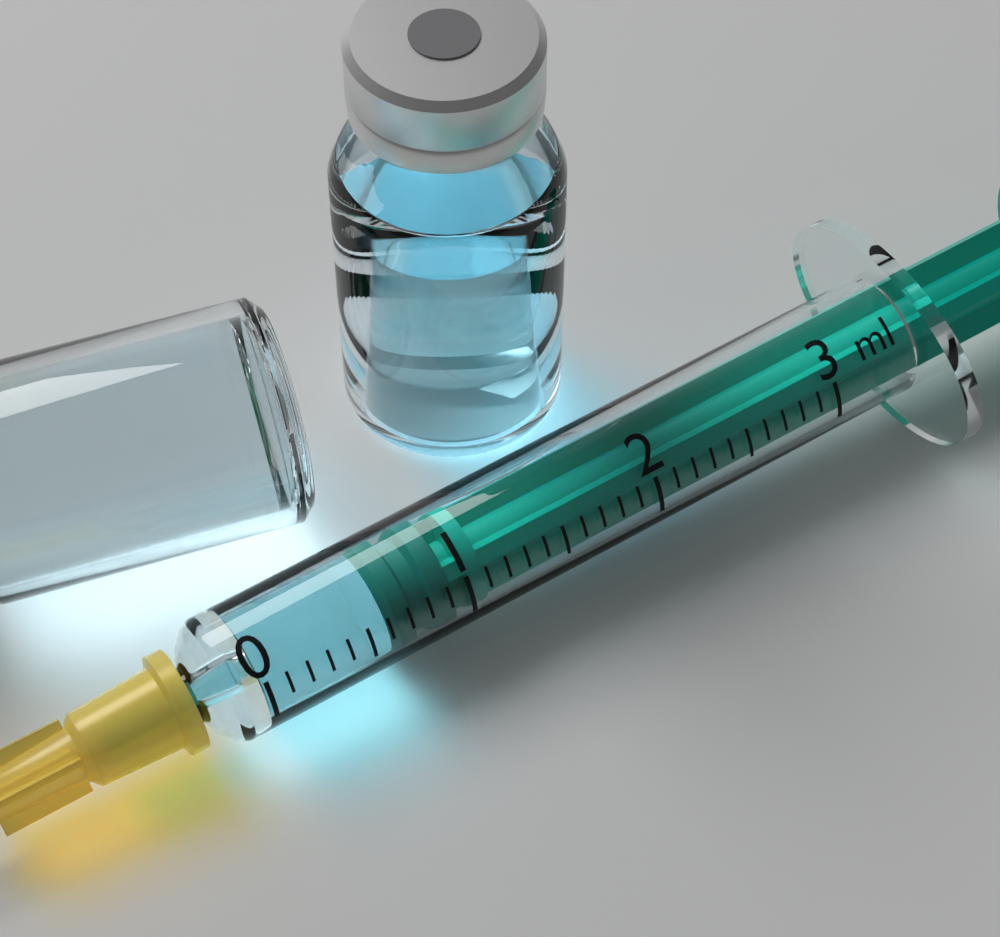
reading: 0.6 ml
